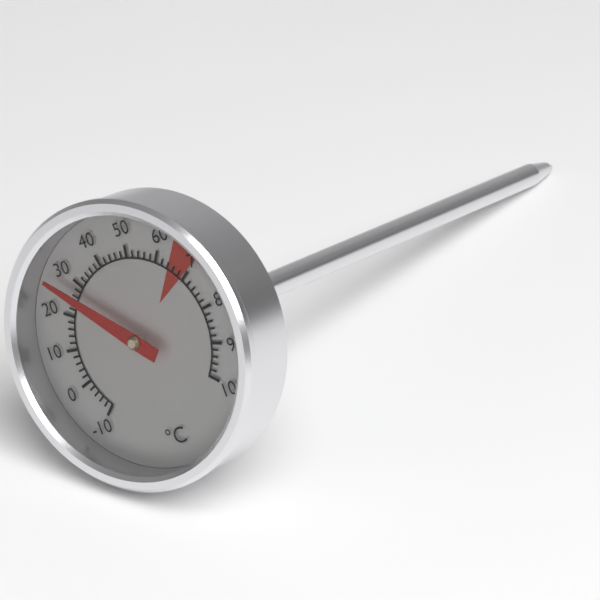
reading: 26 °C
